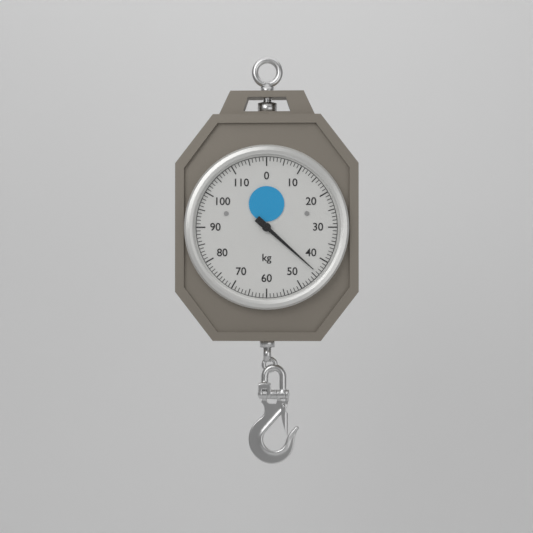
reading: 44 kg
